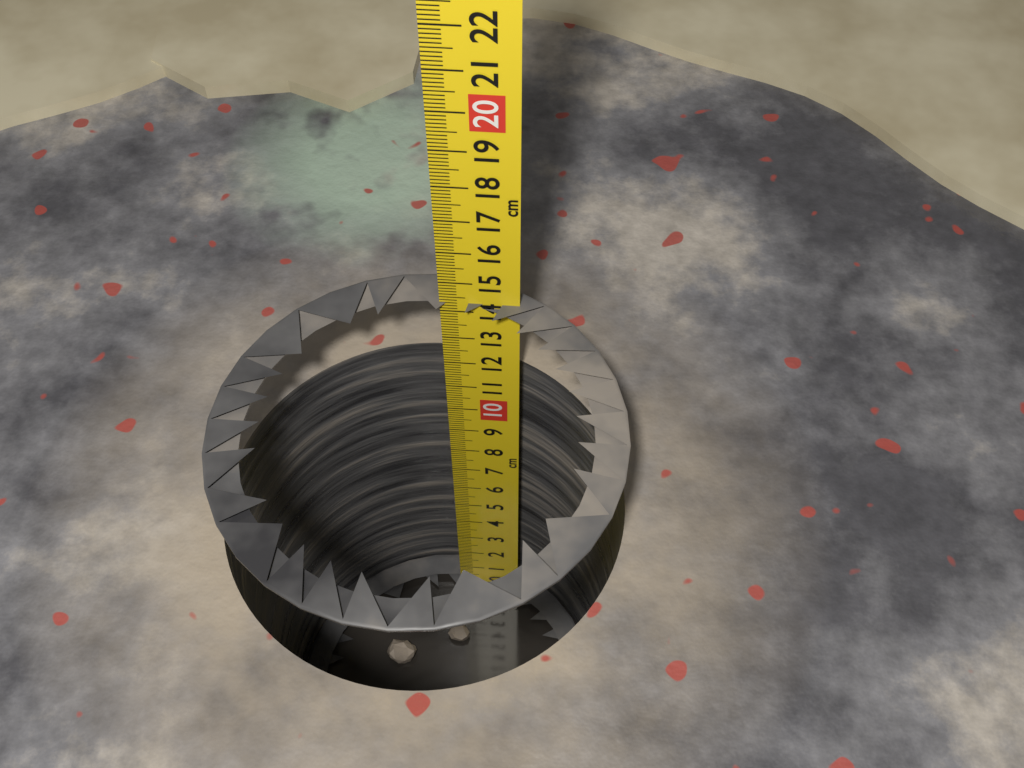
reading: 14.3 cm
